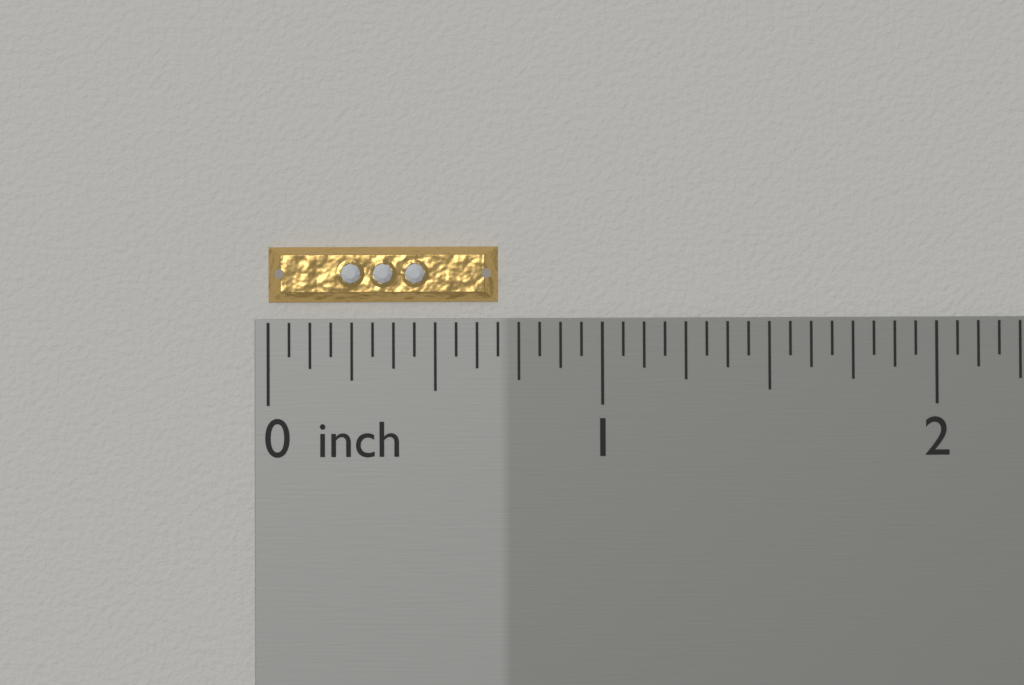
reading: 0.6875 inch
